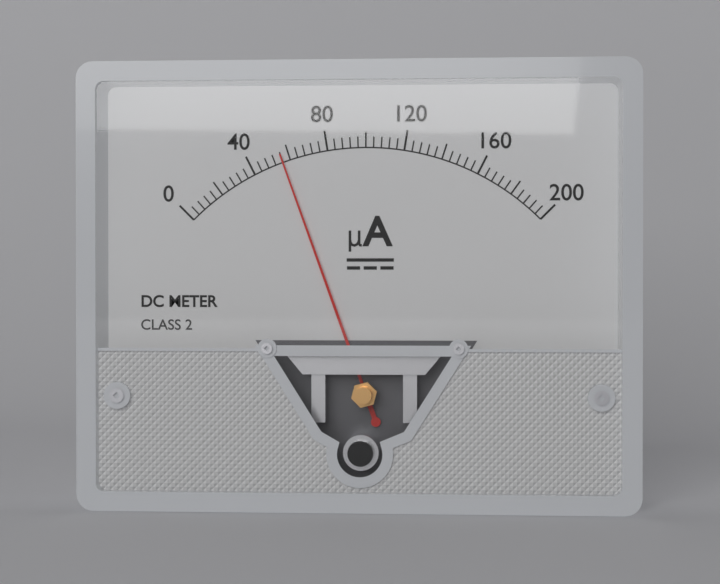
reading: 56 µA
